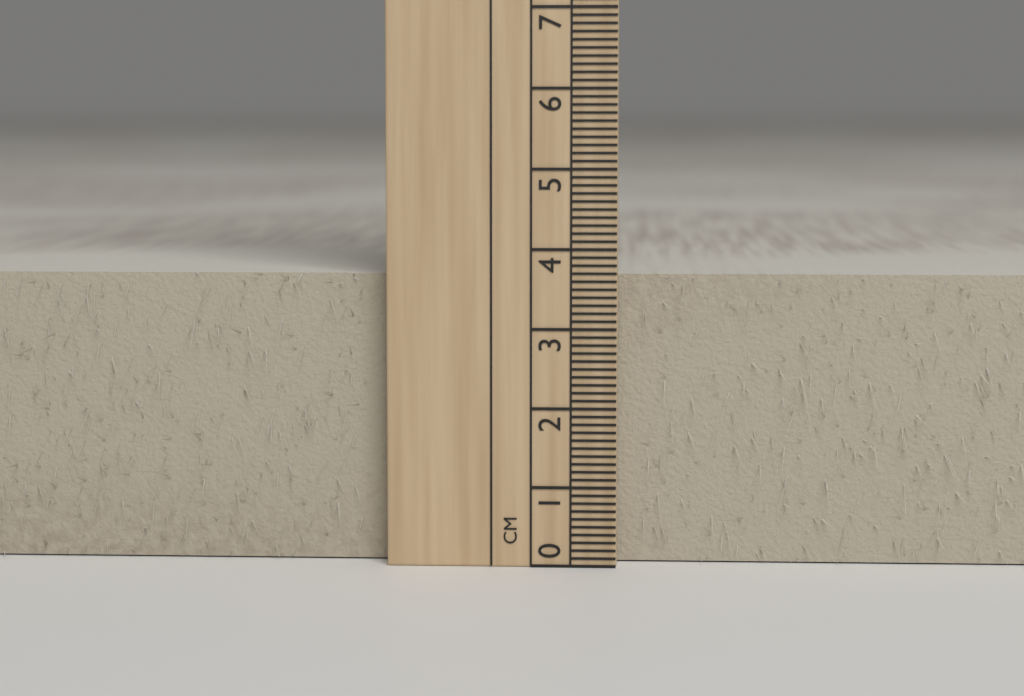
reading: 3.7 cm
